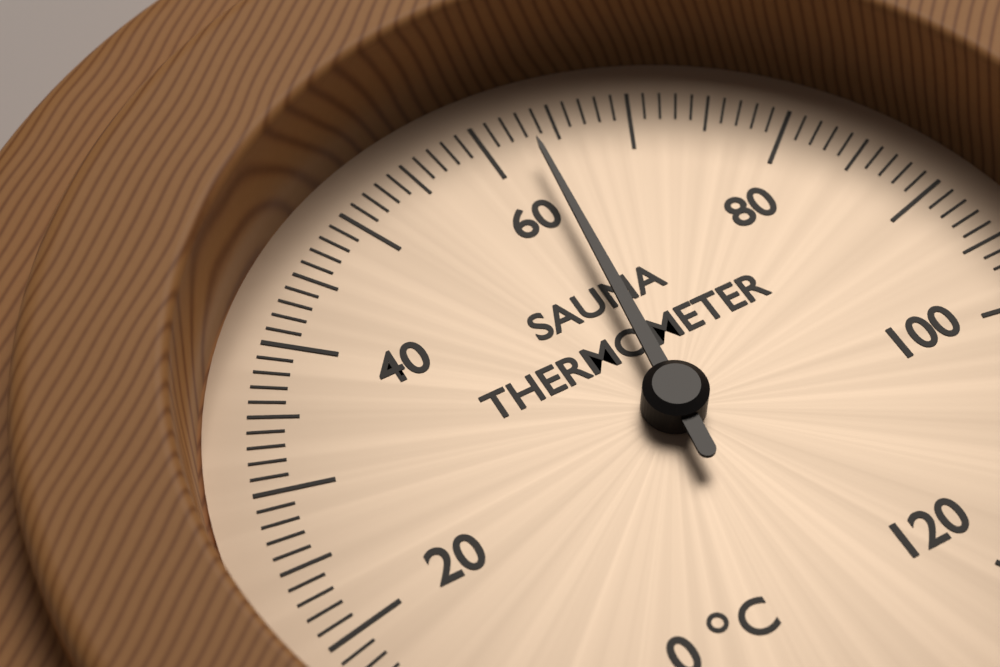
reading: 63 °C
